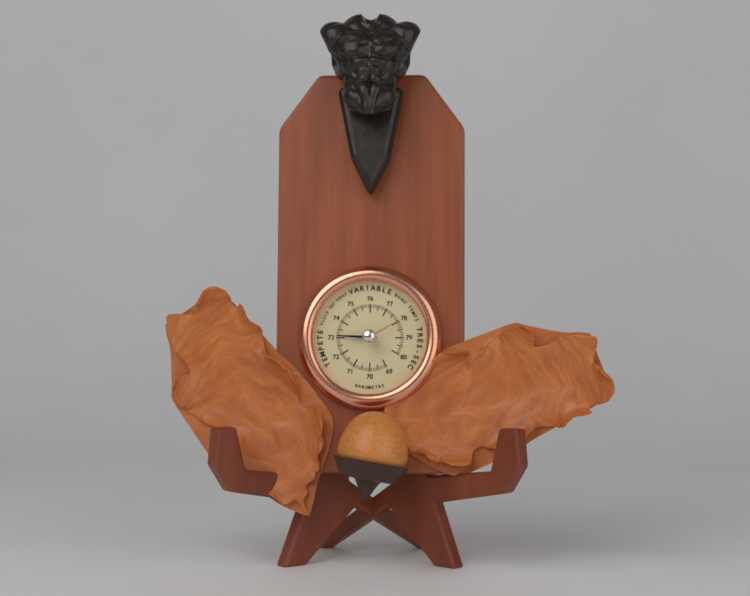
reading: 73.1 (no unit)
